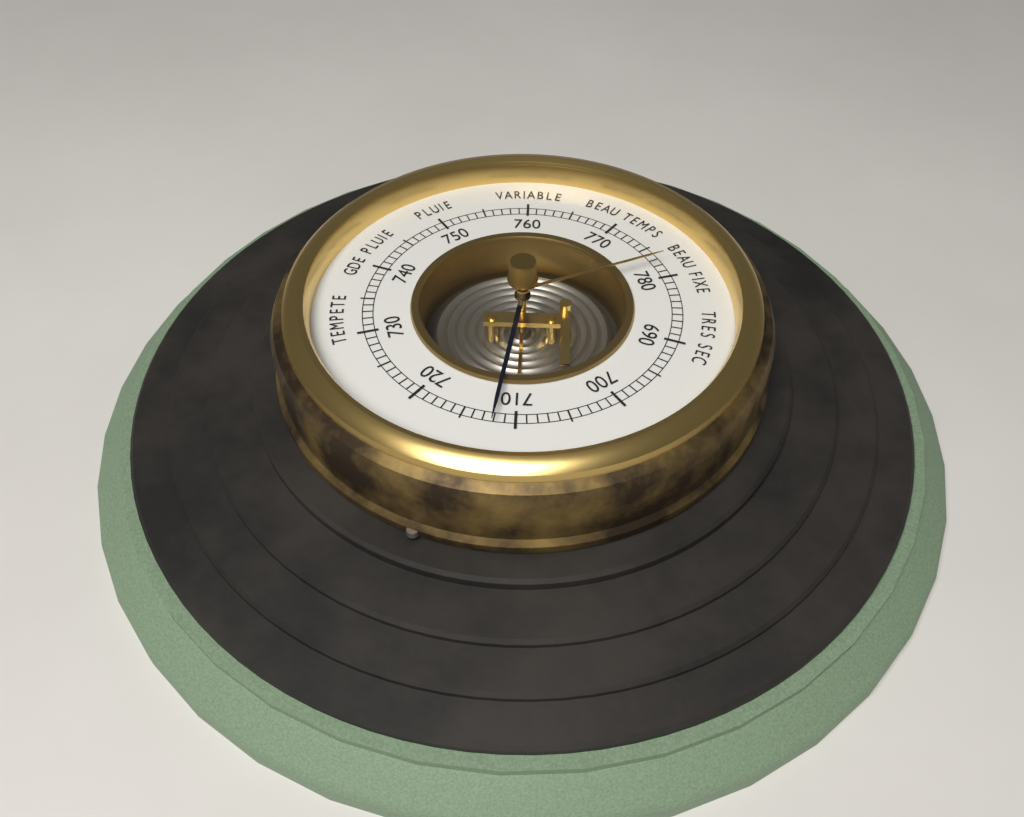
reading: 712 (no unit)
